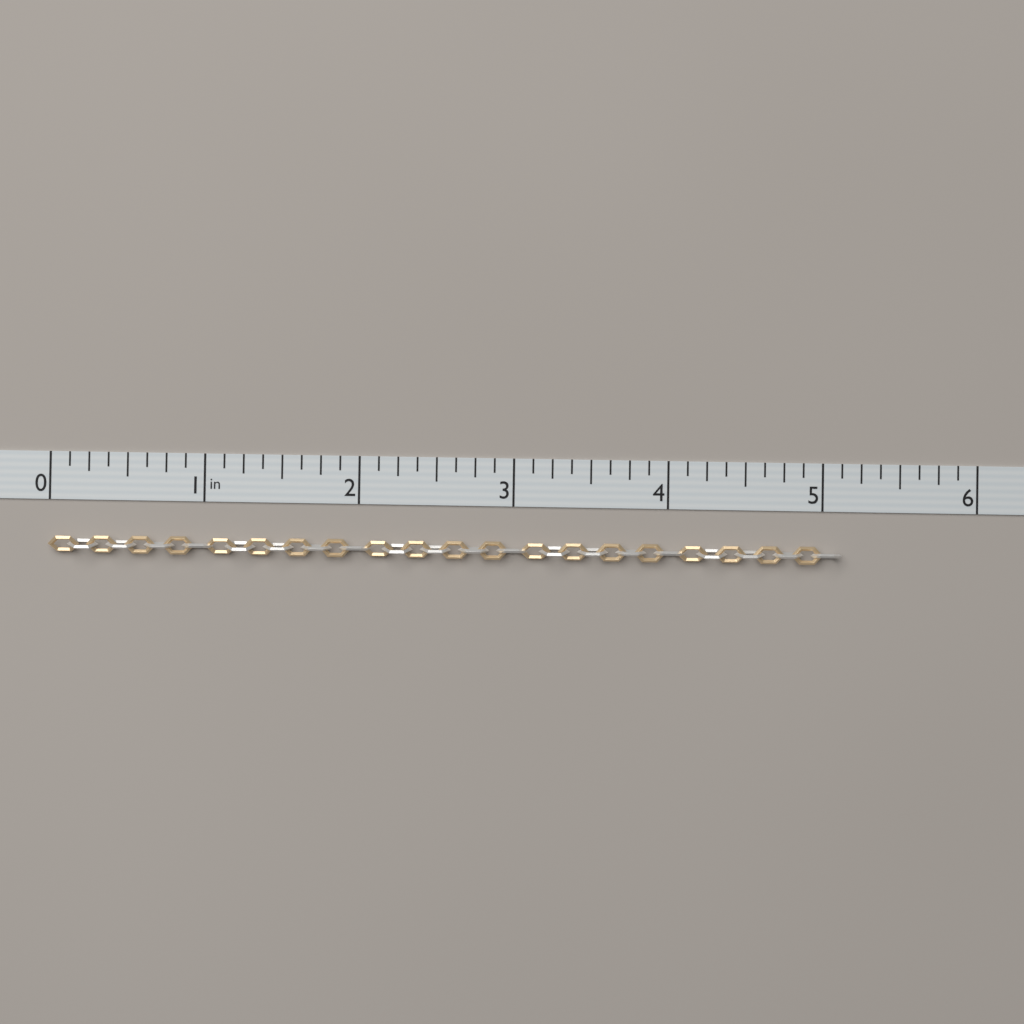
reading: 5.125 in
